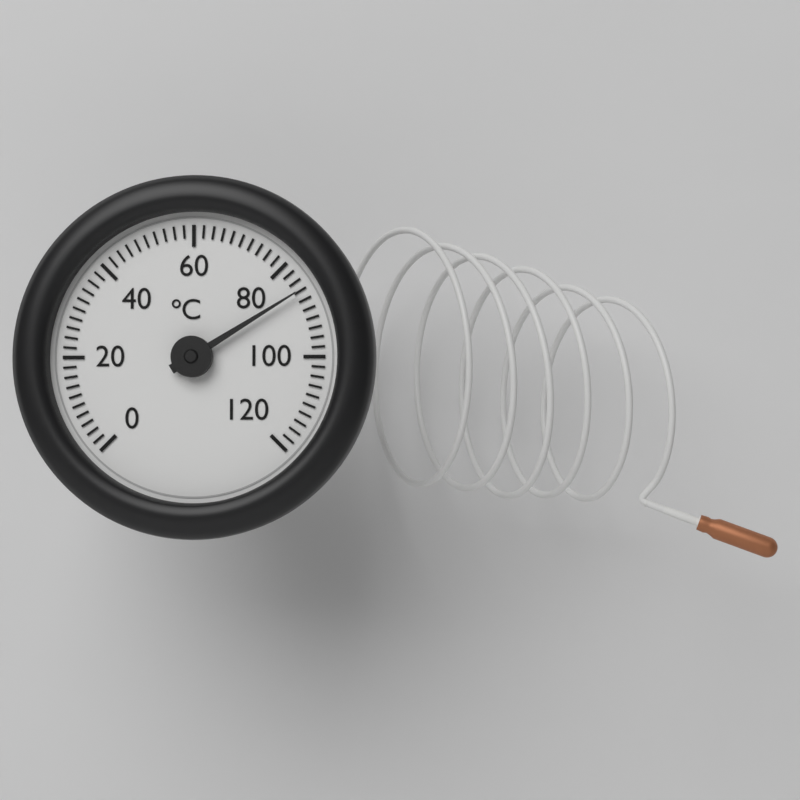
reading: 86 °C
